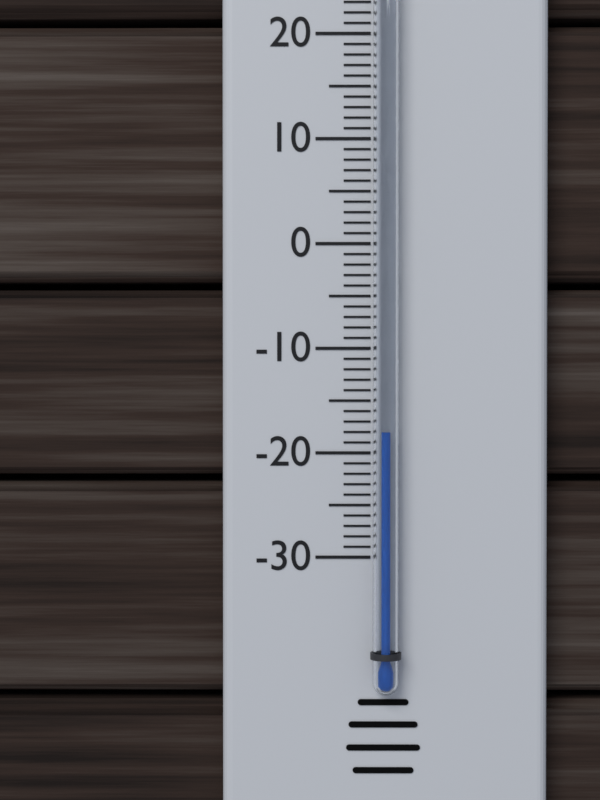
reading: -18 °C
